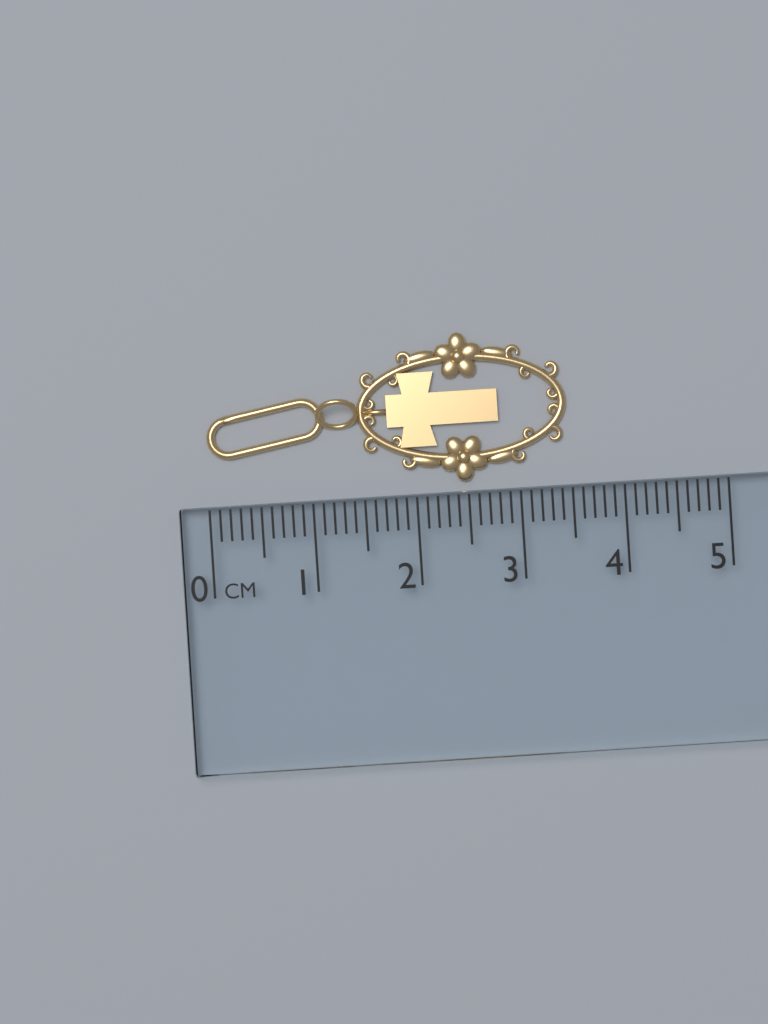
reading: 3.5 cm
